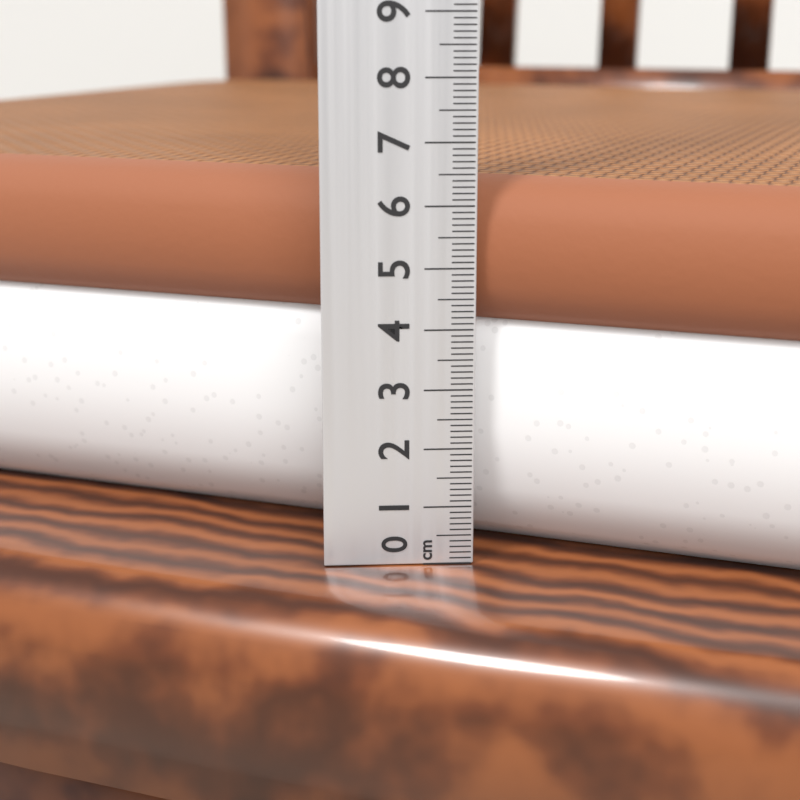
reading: 6.4 cm
